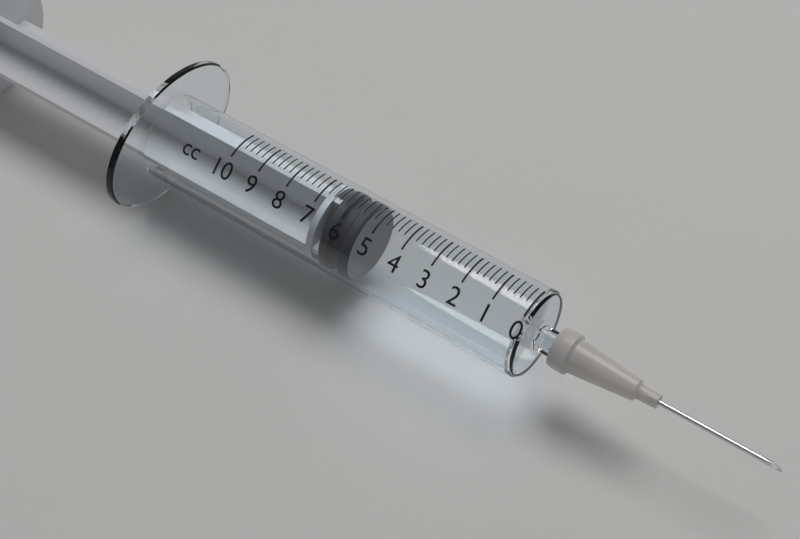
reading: 5.4 cc
